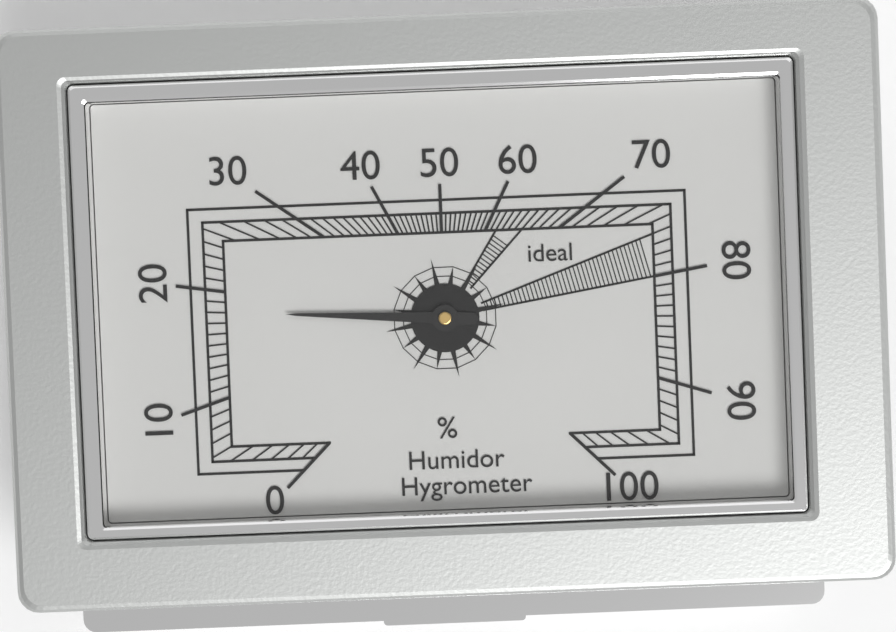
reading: 18 %
